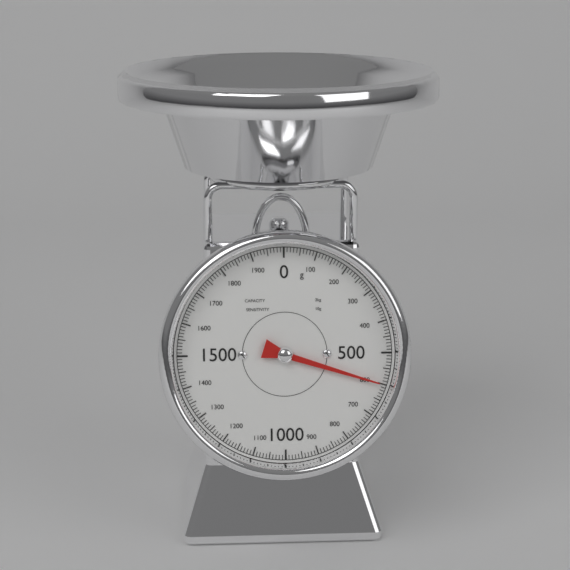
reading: 600 g
